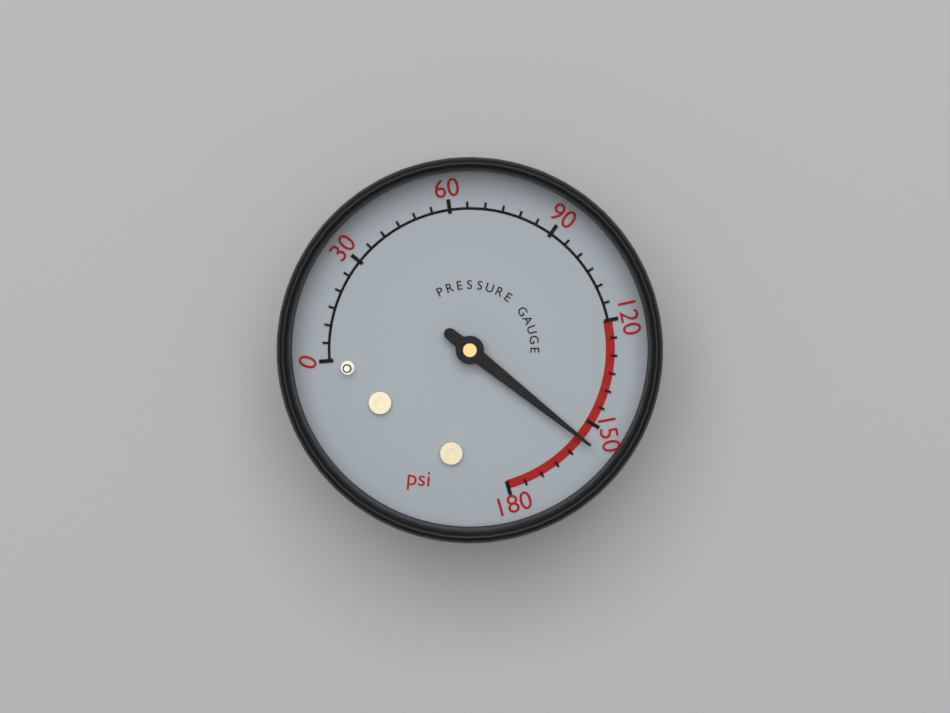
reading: 155 psi
